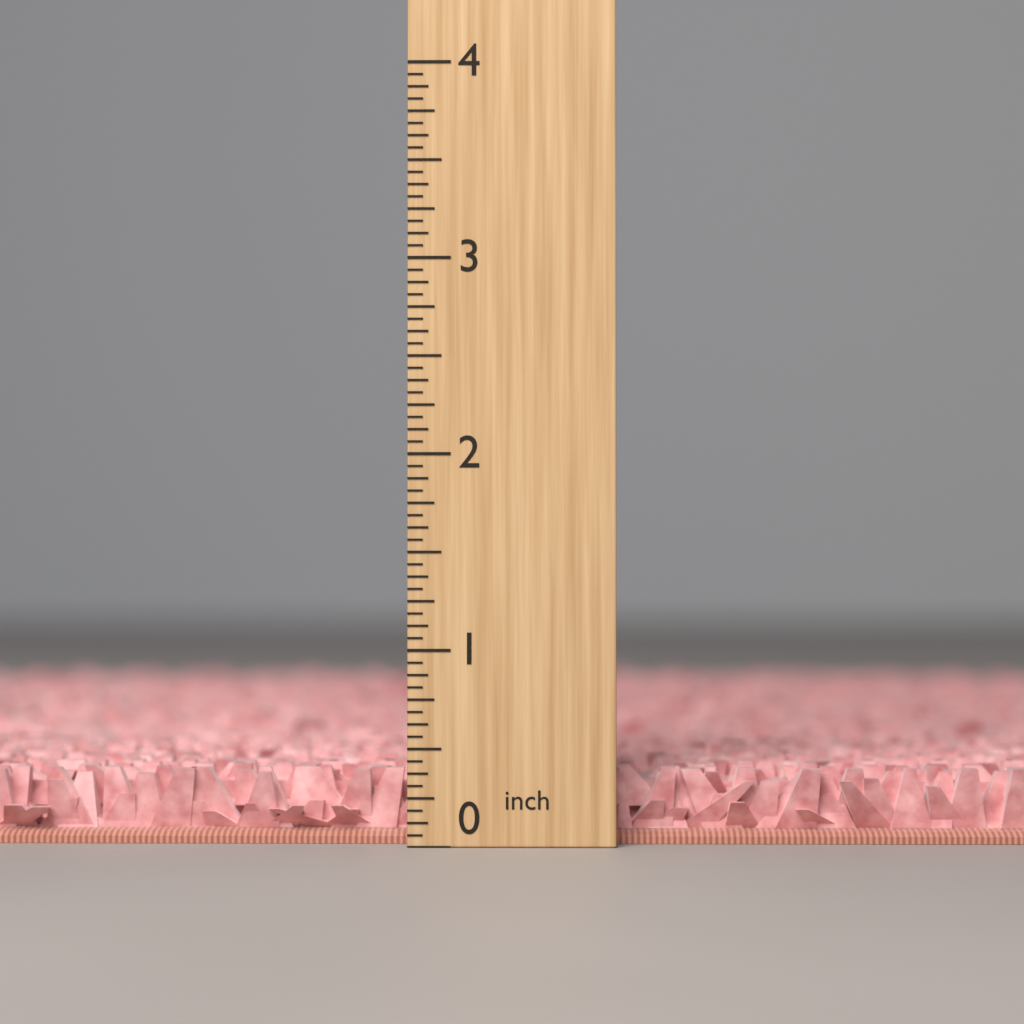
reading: 0.3750 inch
